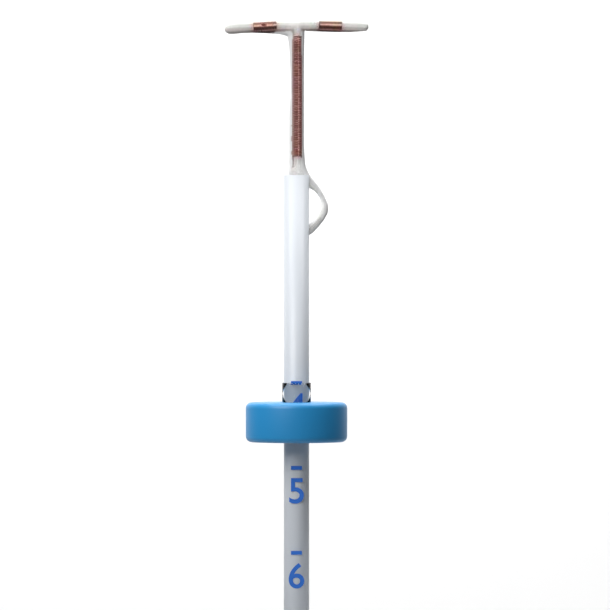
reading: 4.7 (no unit)
